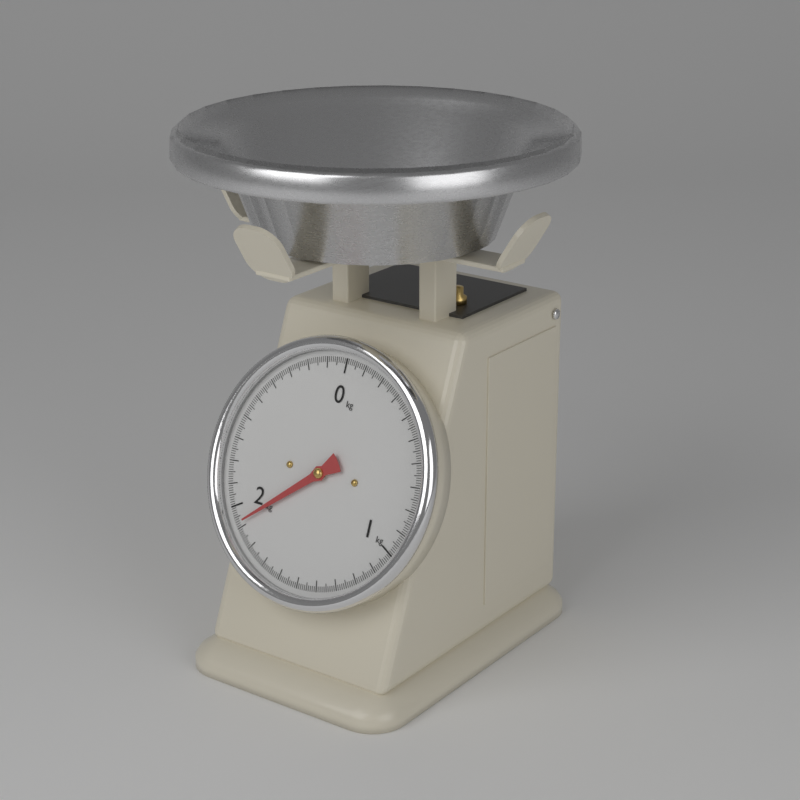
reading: 1.92 kg
